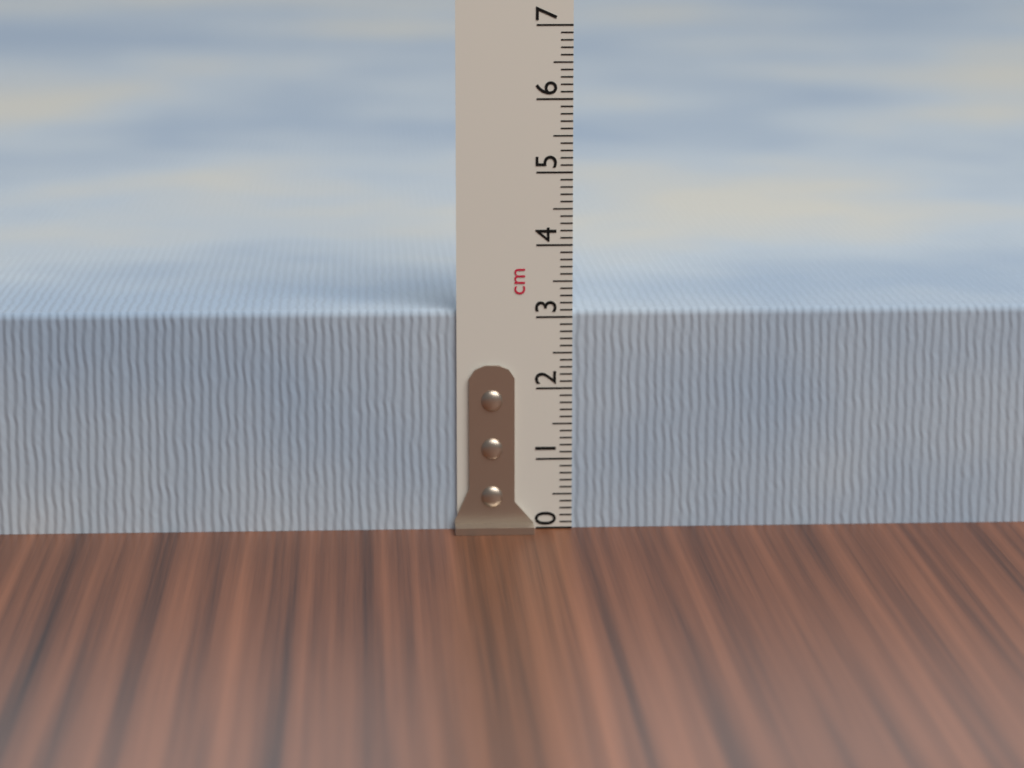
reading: 3.1 cm
